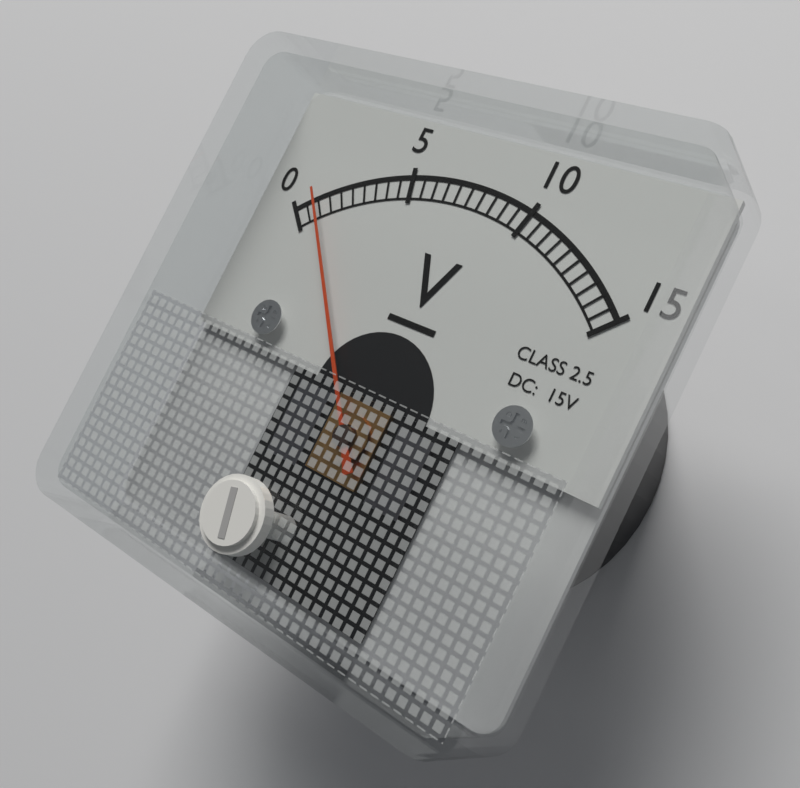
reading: 1.0 V
